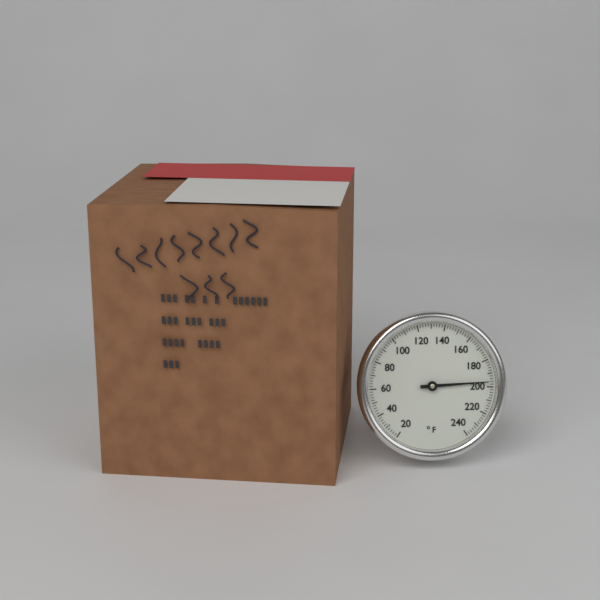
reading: 196 °F
